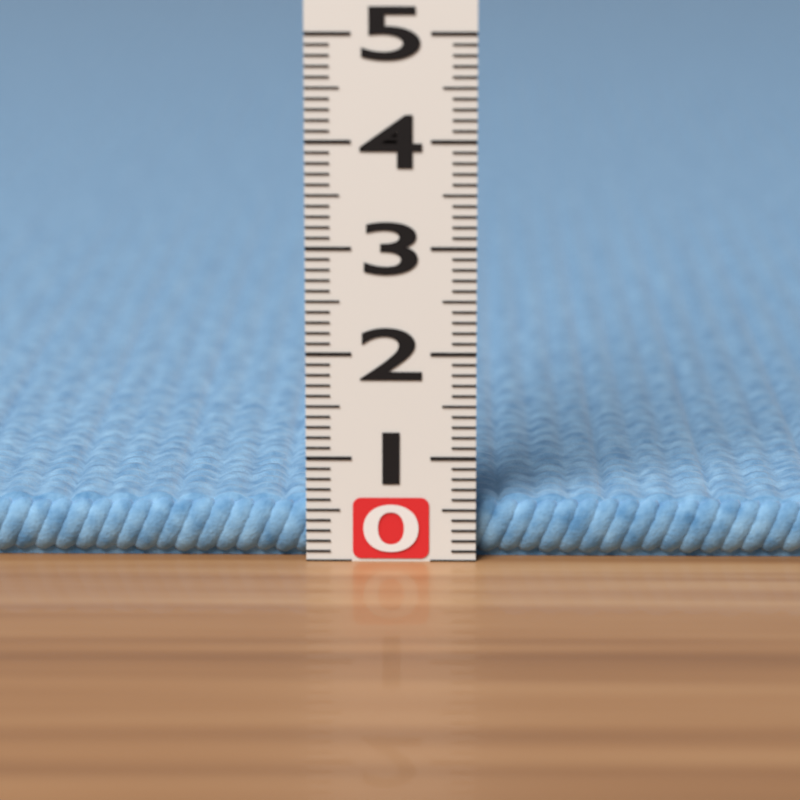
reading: 0.6 (no unit)
